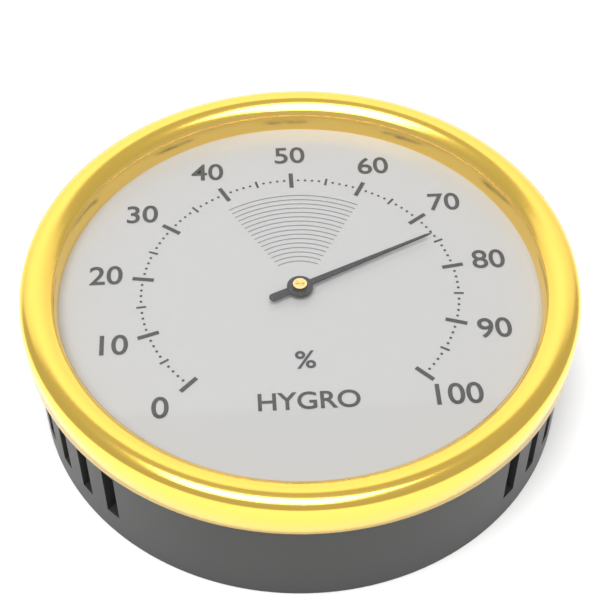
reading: 74 %
